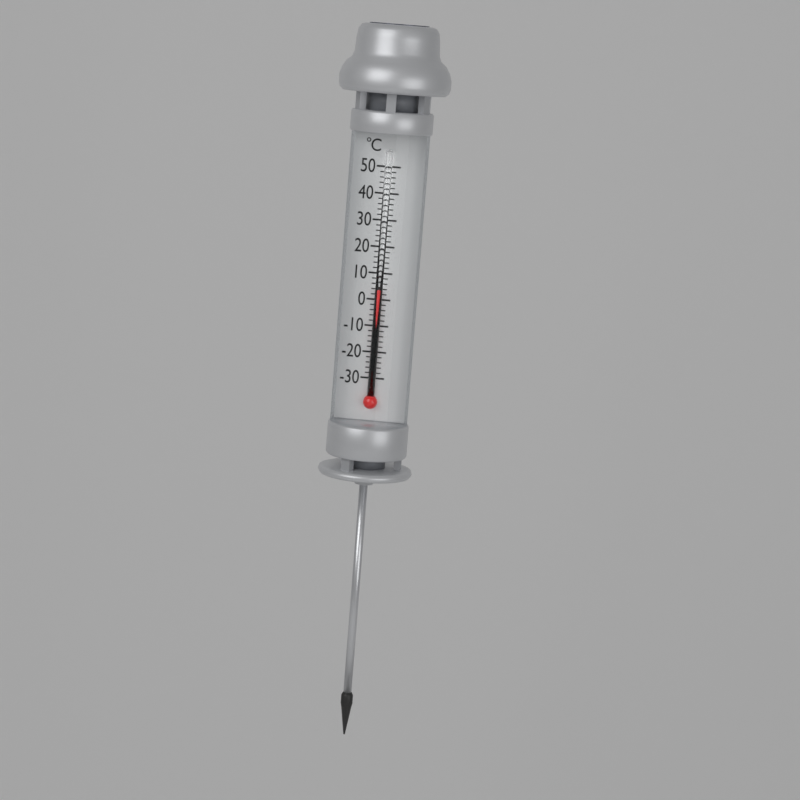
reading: 4 °C
